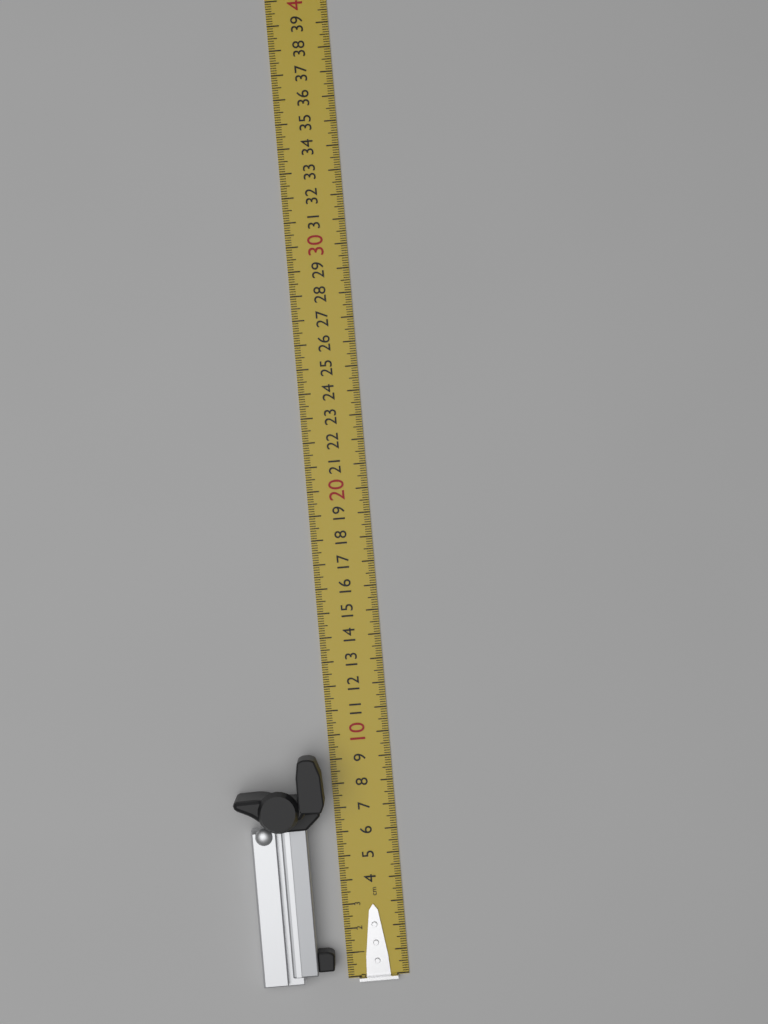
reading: 9.4 cm
